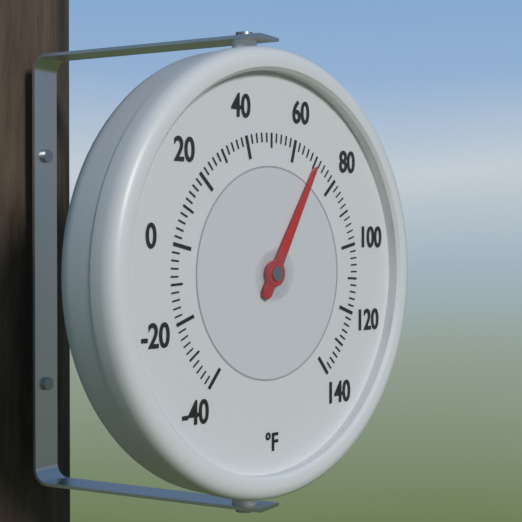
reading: 70 °F
